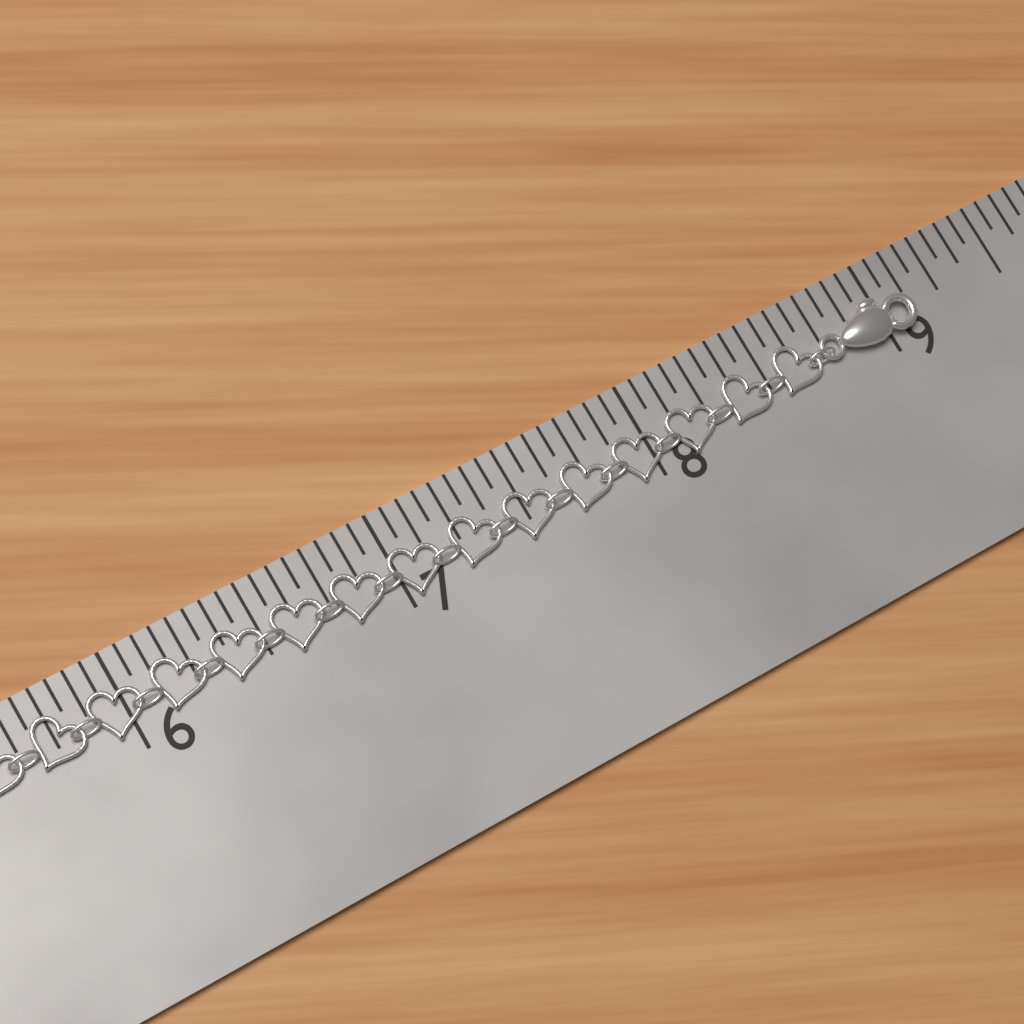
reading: 9.1250 in
